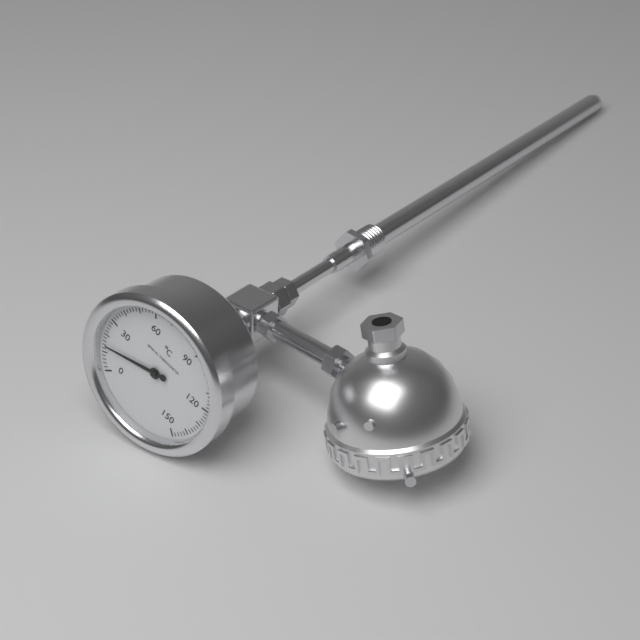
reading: 14 °C
